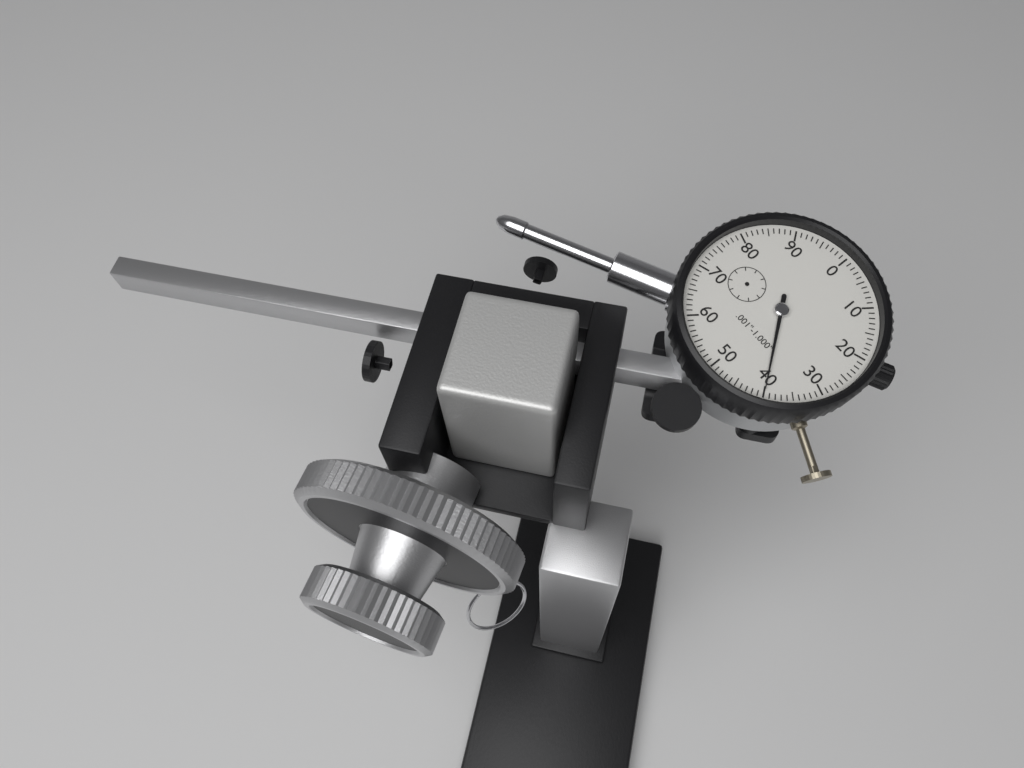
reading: 0.040 in
